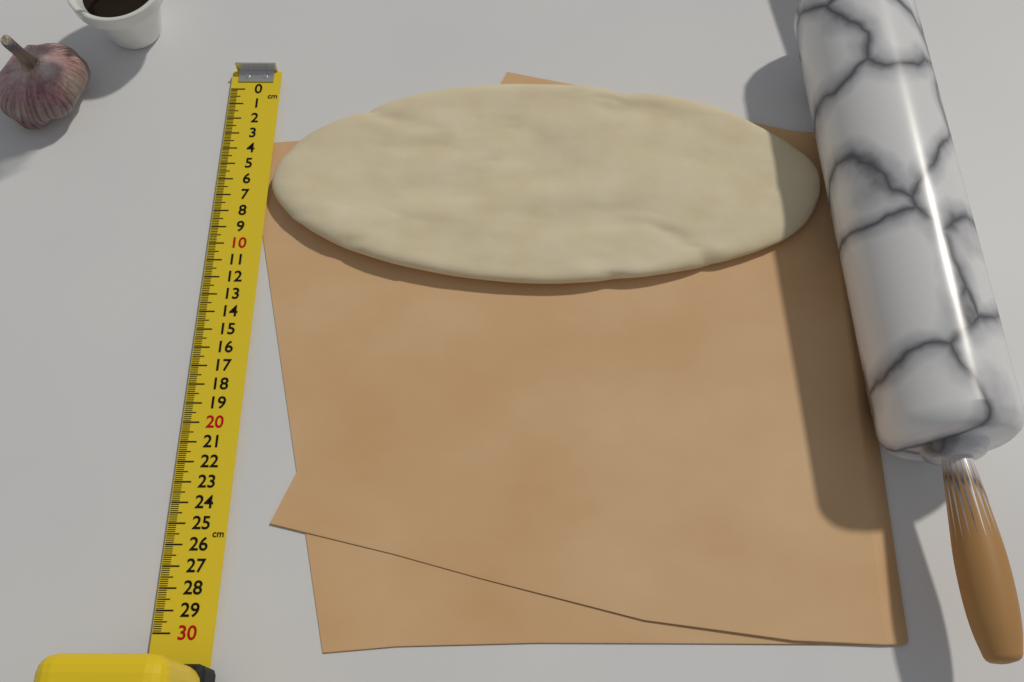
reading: 12.5 cm
